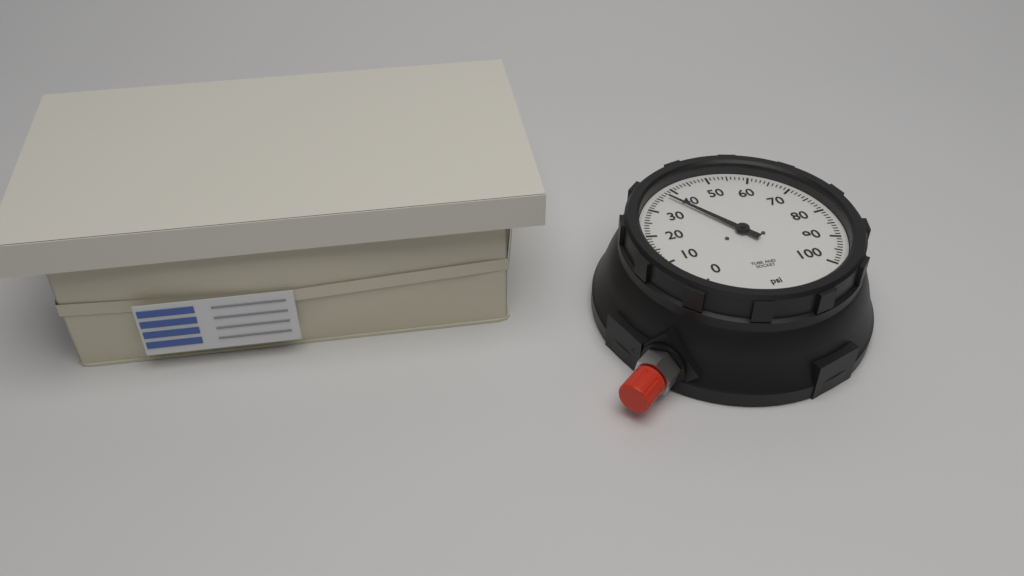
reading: 37 psi
